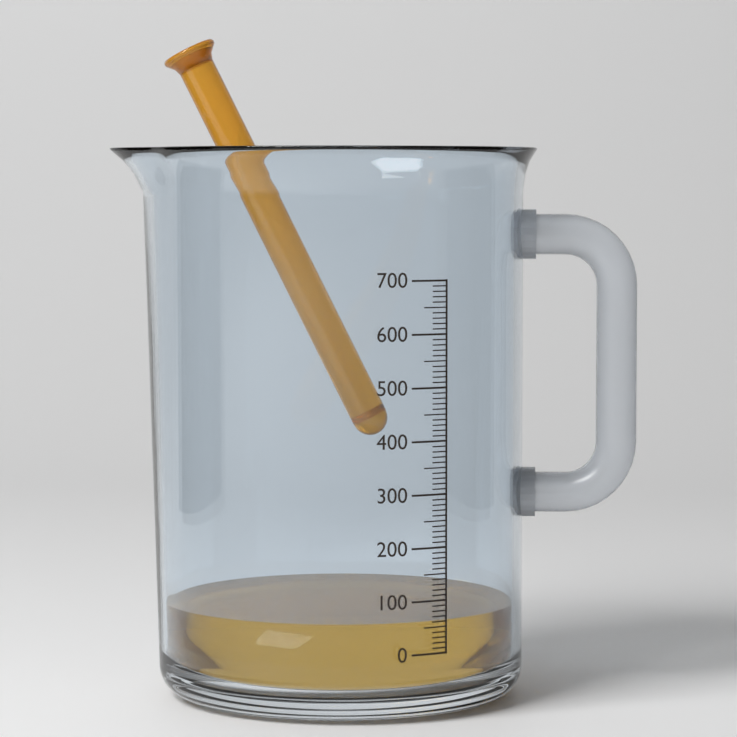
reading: 60 (no unit)
